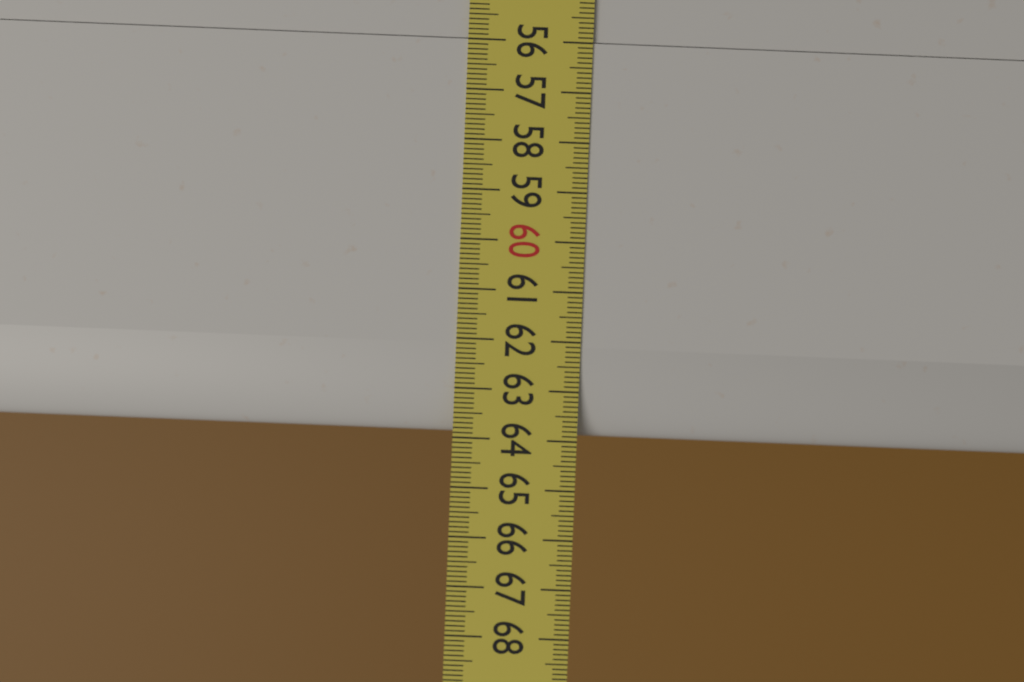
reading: 63.9 (no unit)
